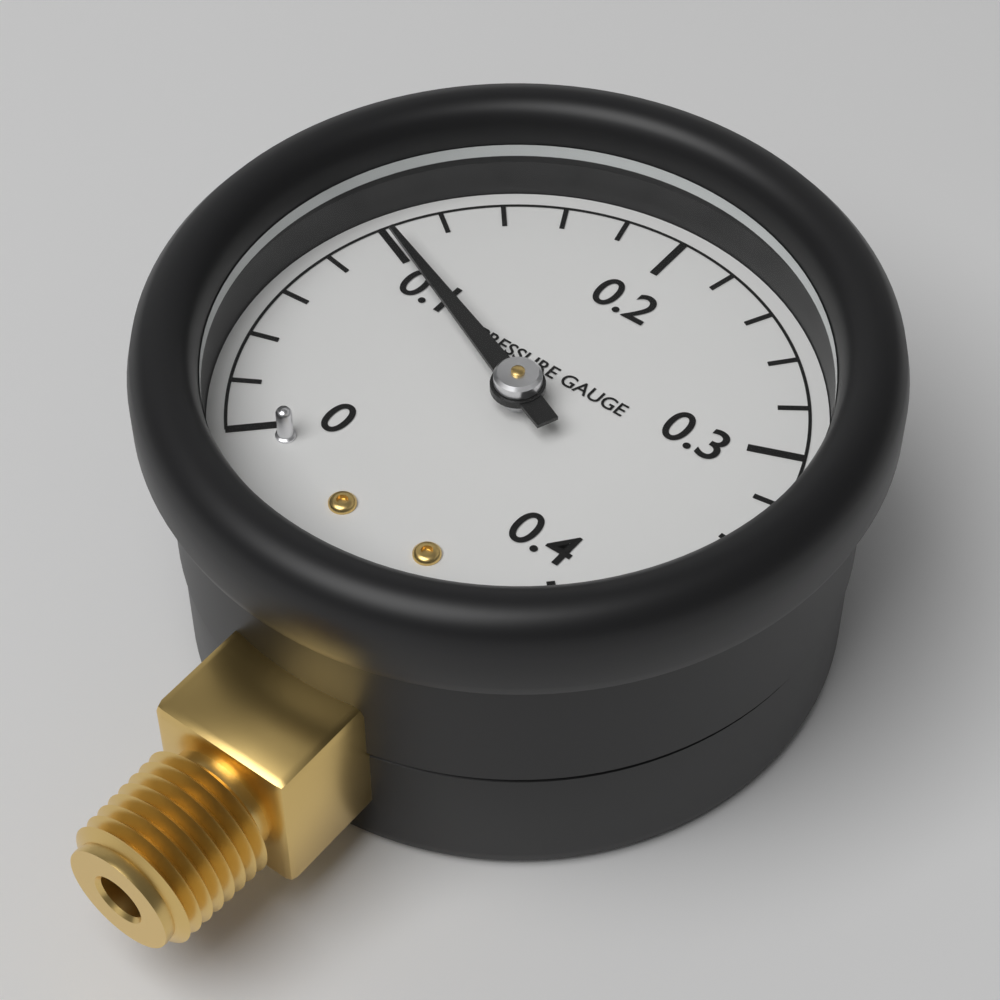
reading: 0.10 (no unit)
